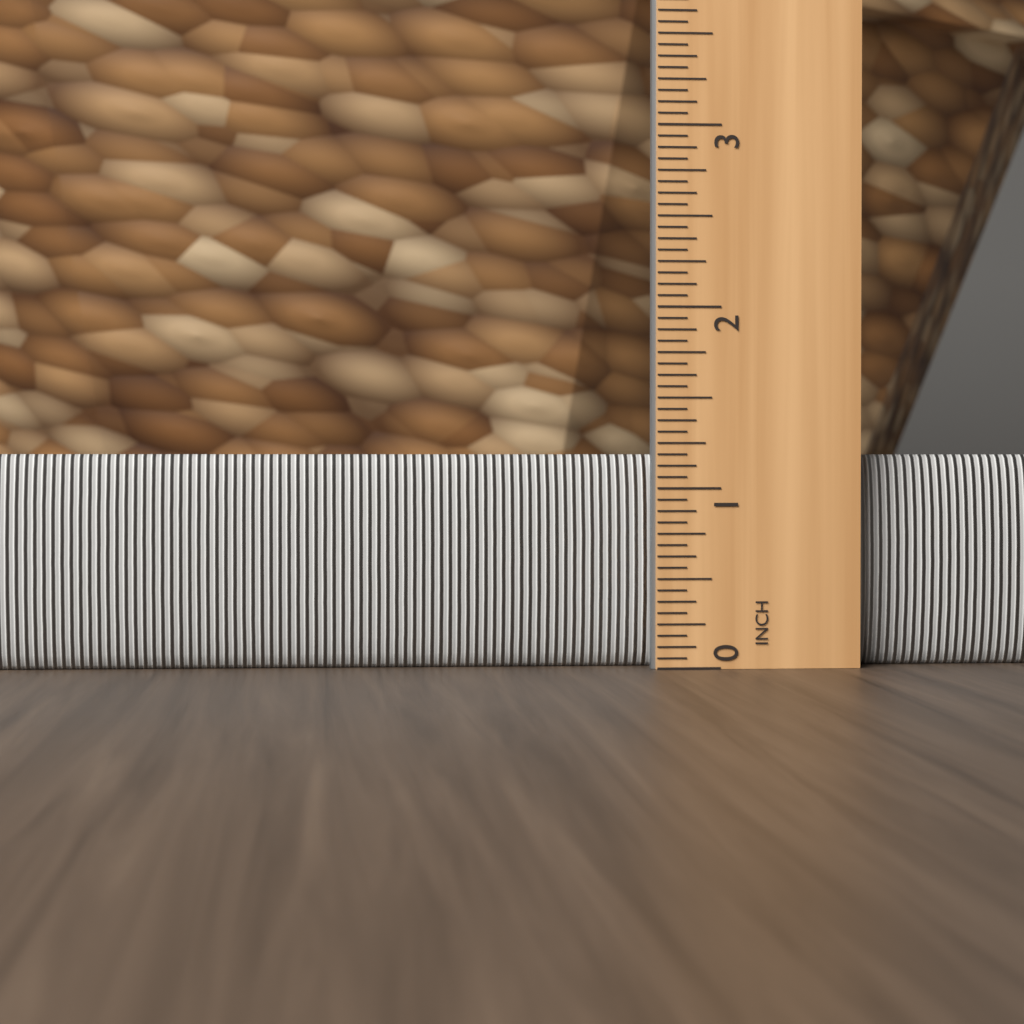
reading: 1.1875 in
